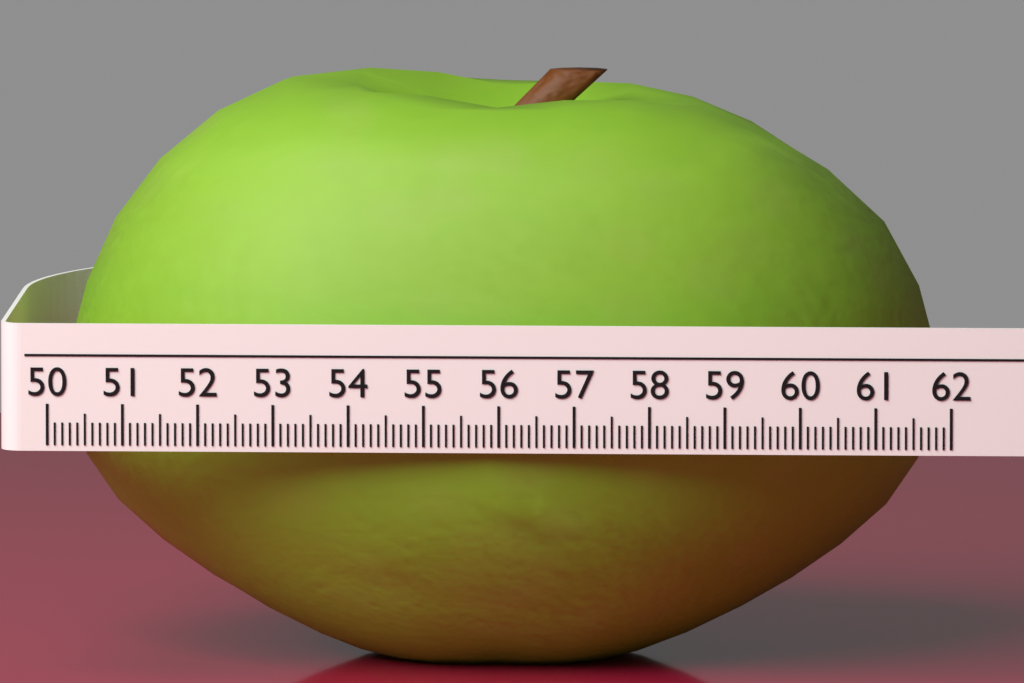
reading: 61.7 (no unit)
